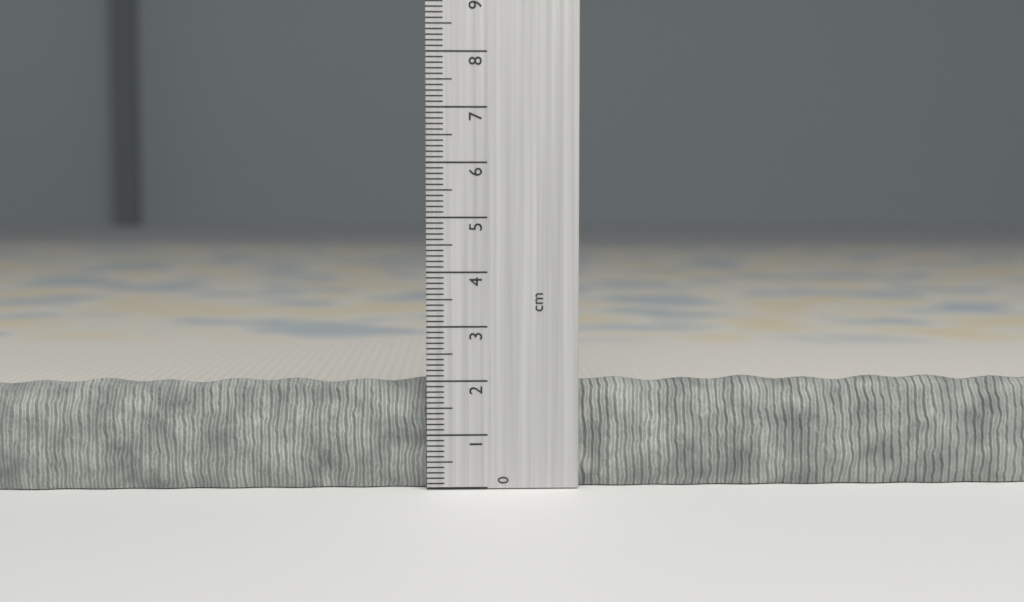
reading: 2.0 cm
